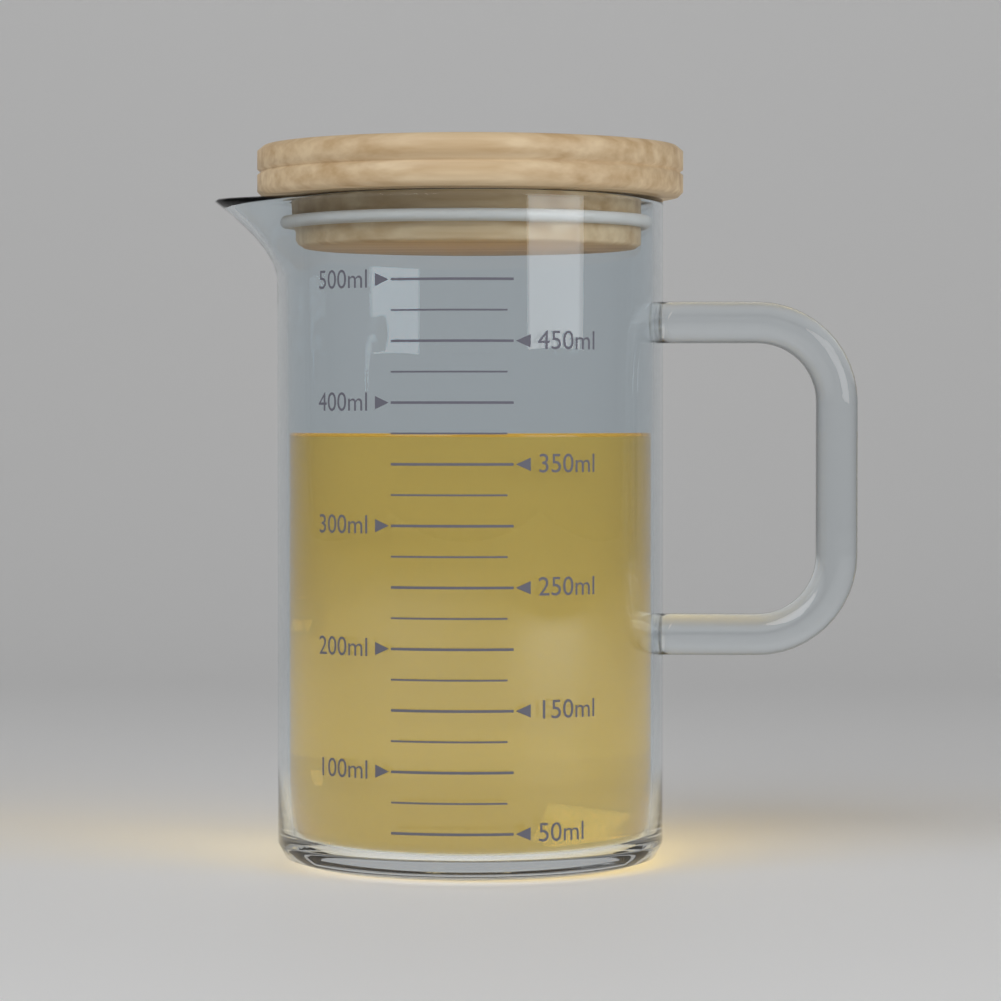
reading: 375 ml
